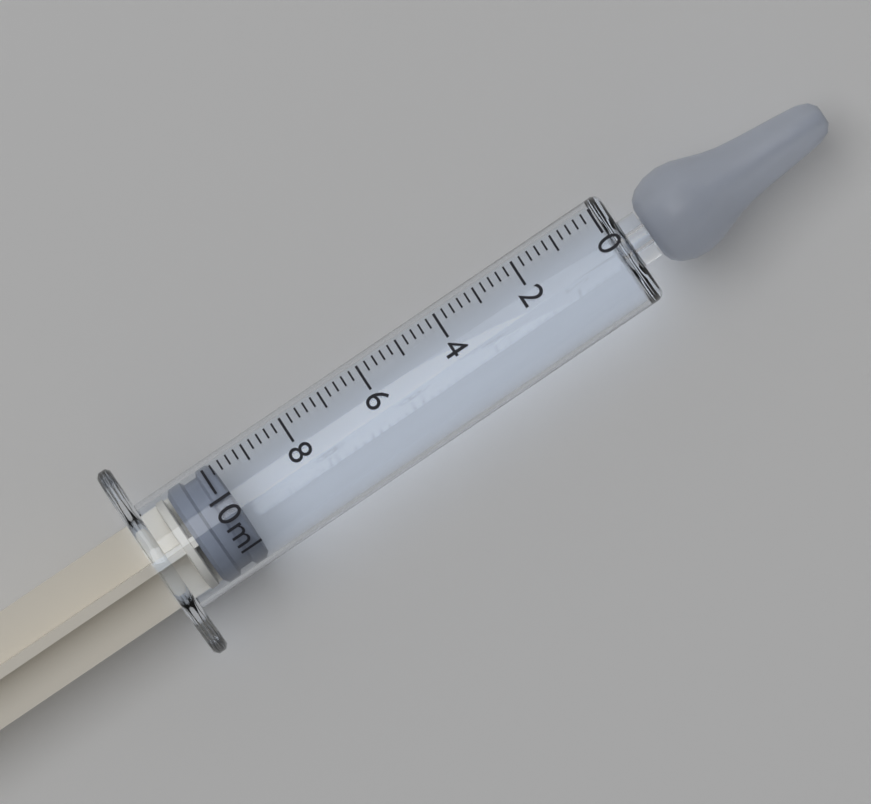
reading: 9.8 ml
